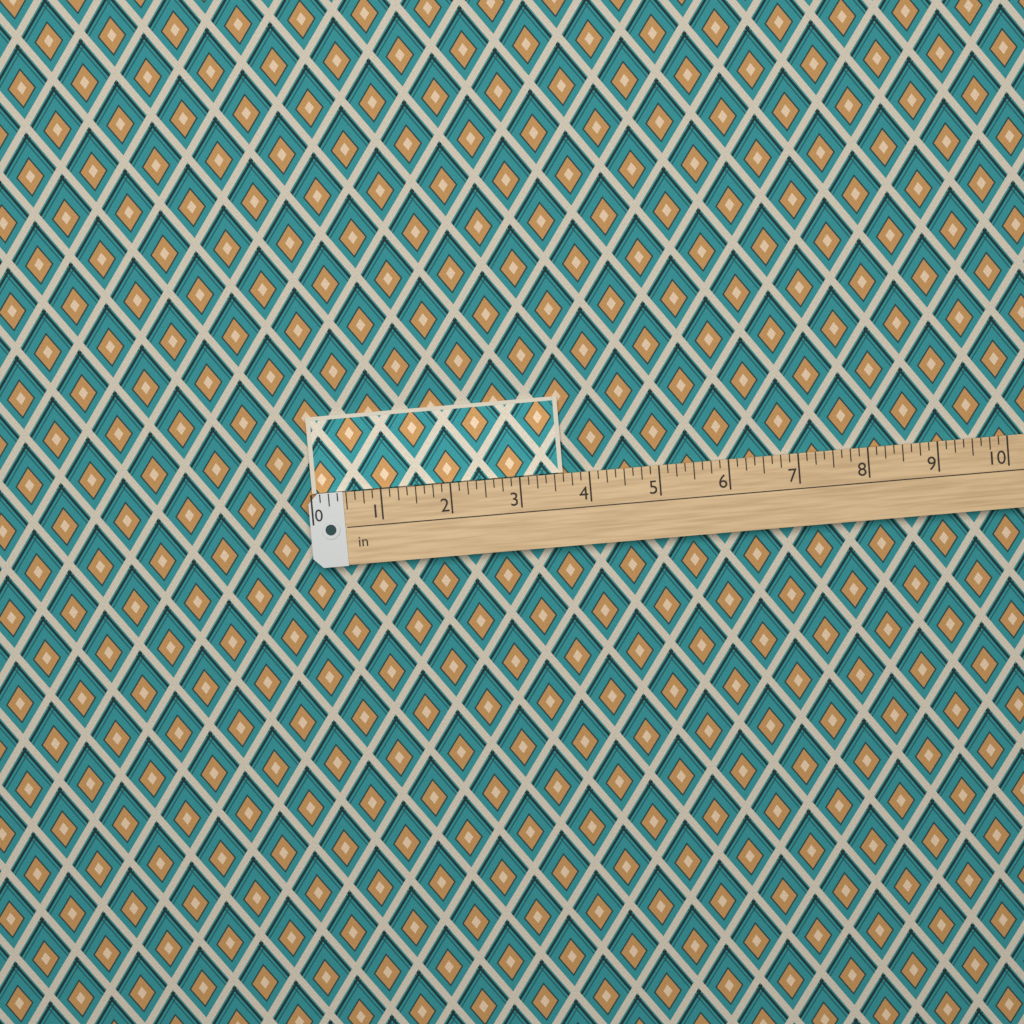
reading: 3.625 in
